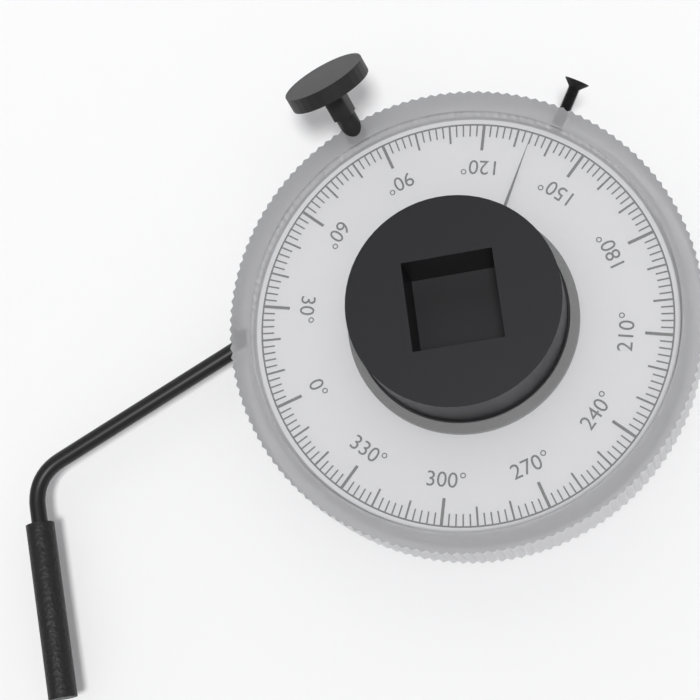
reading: 134 °
